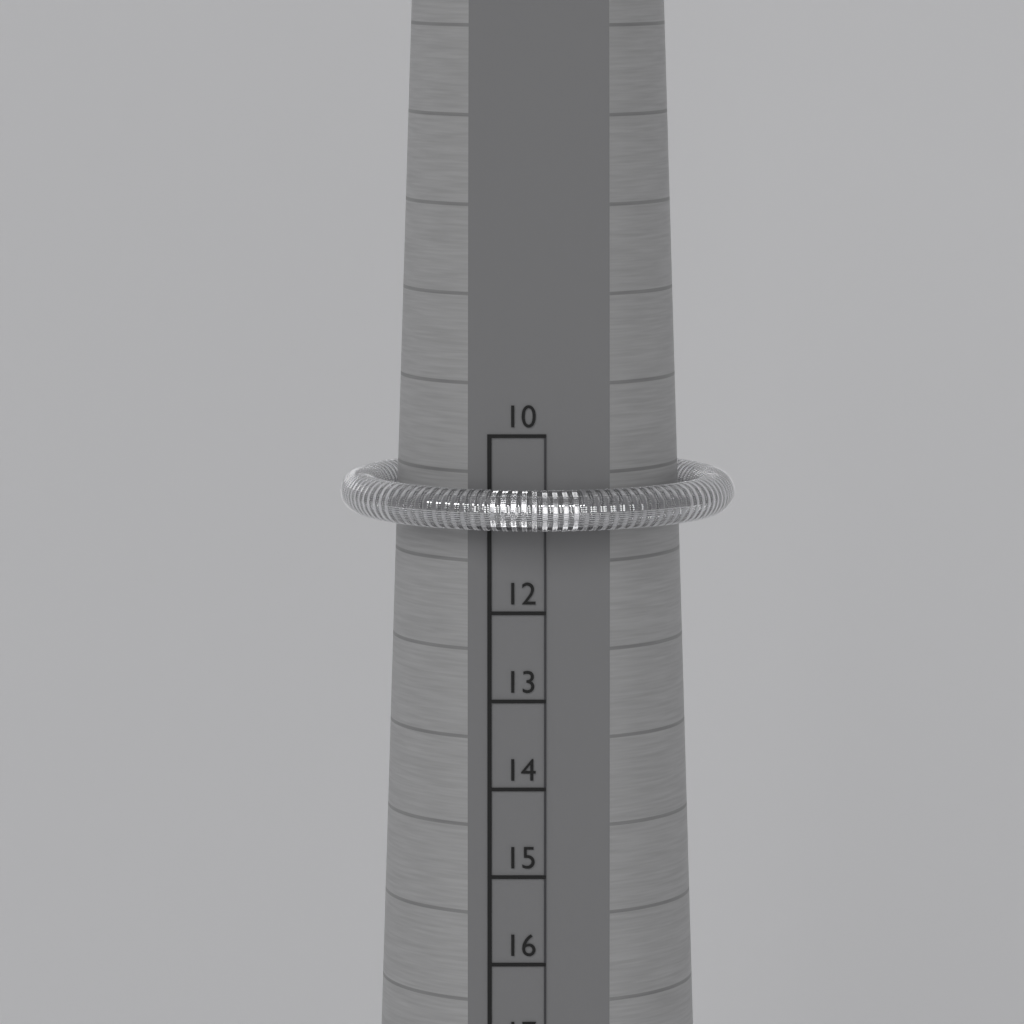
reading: 11 (no unit)
